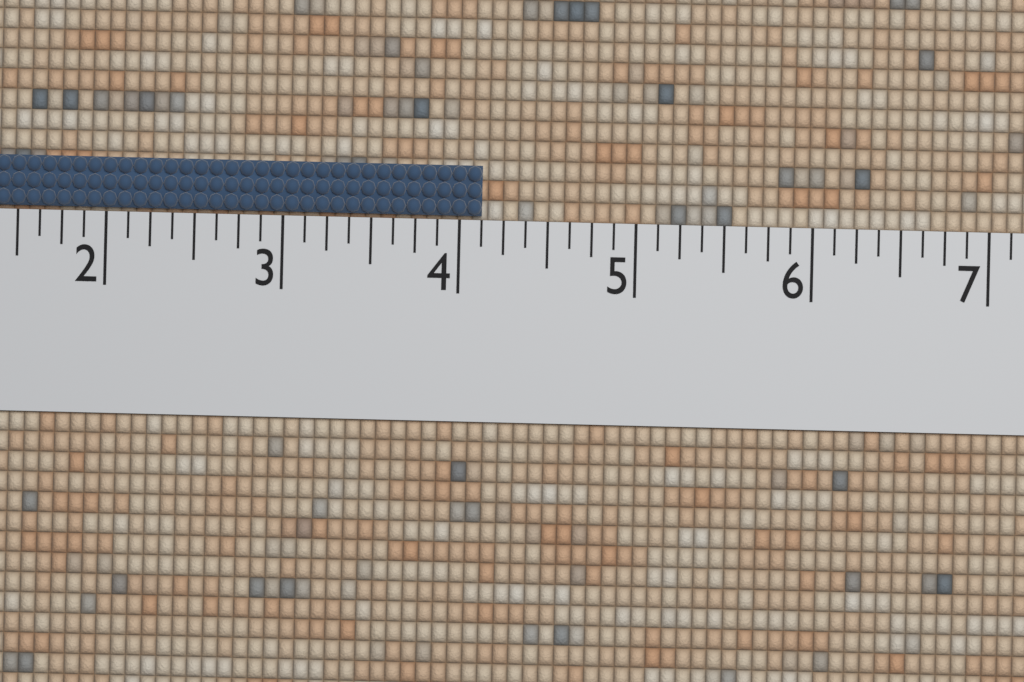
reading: 4.125 (no unit)
